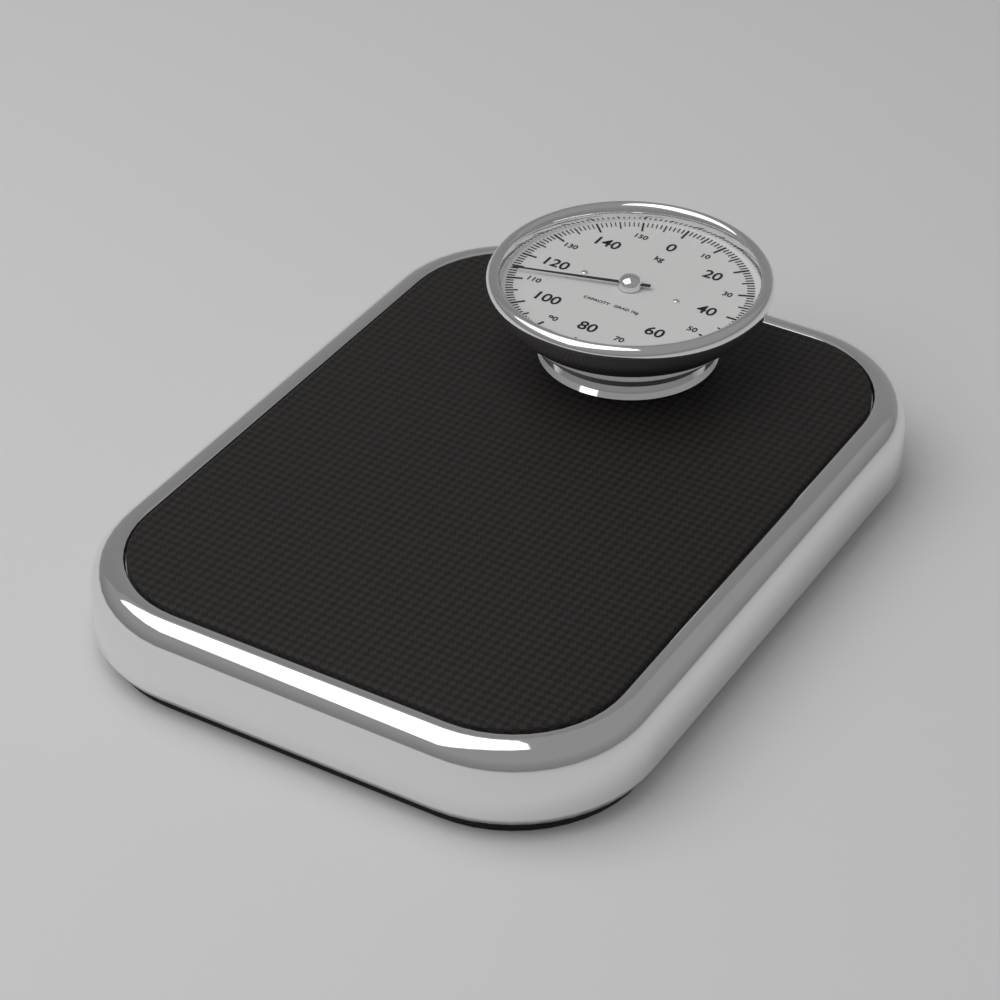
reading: 113 kg
